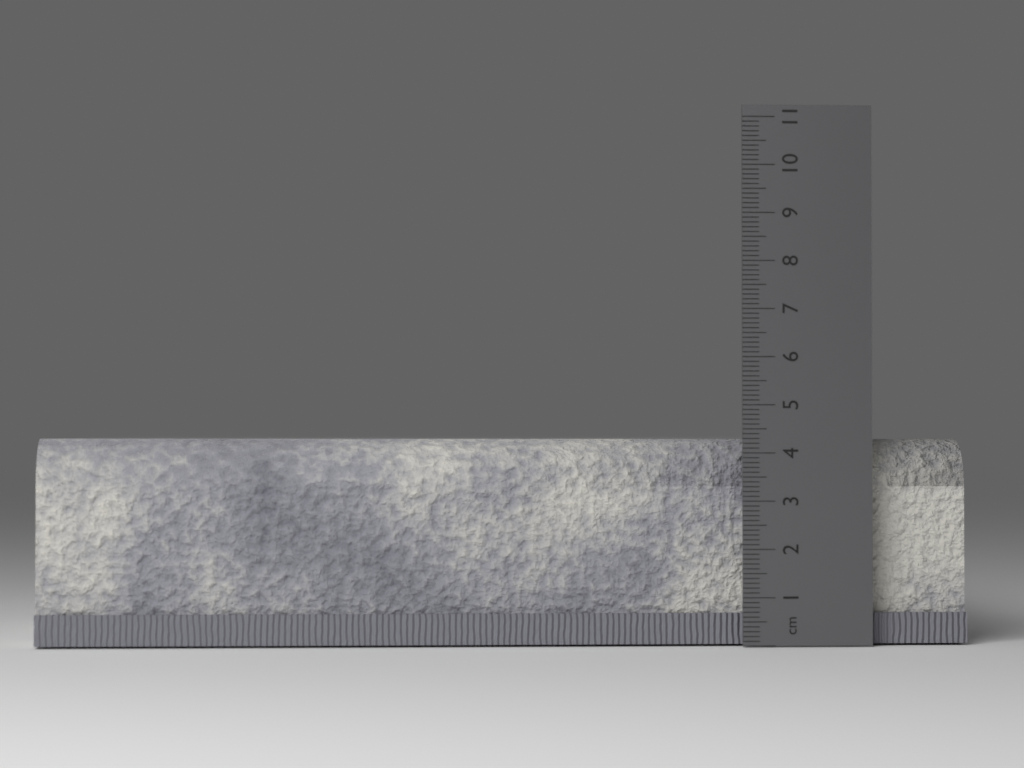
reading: 4.3 cm
